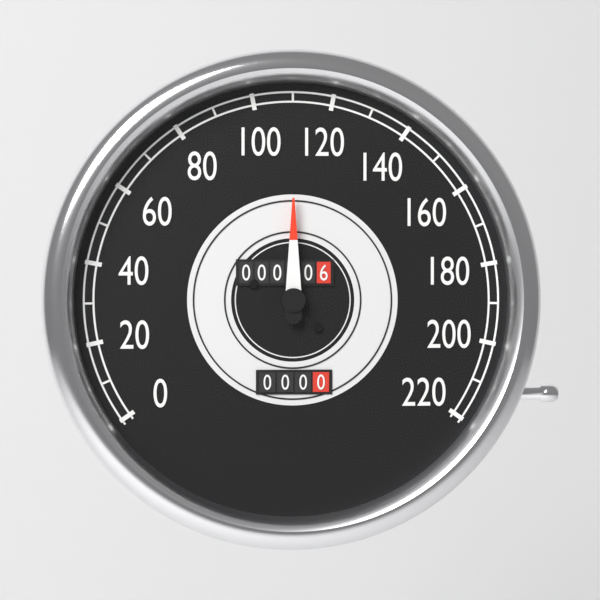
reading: 110 (no unit)
